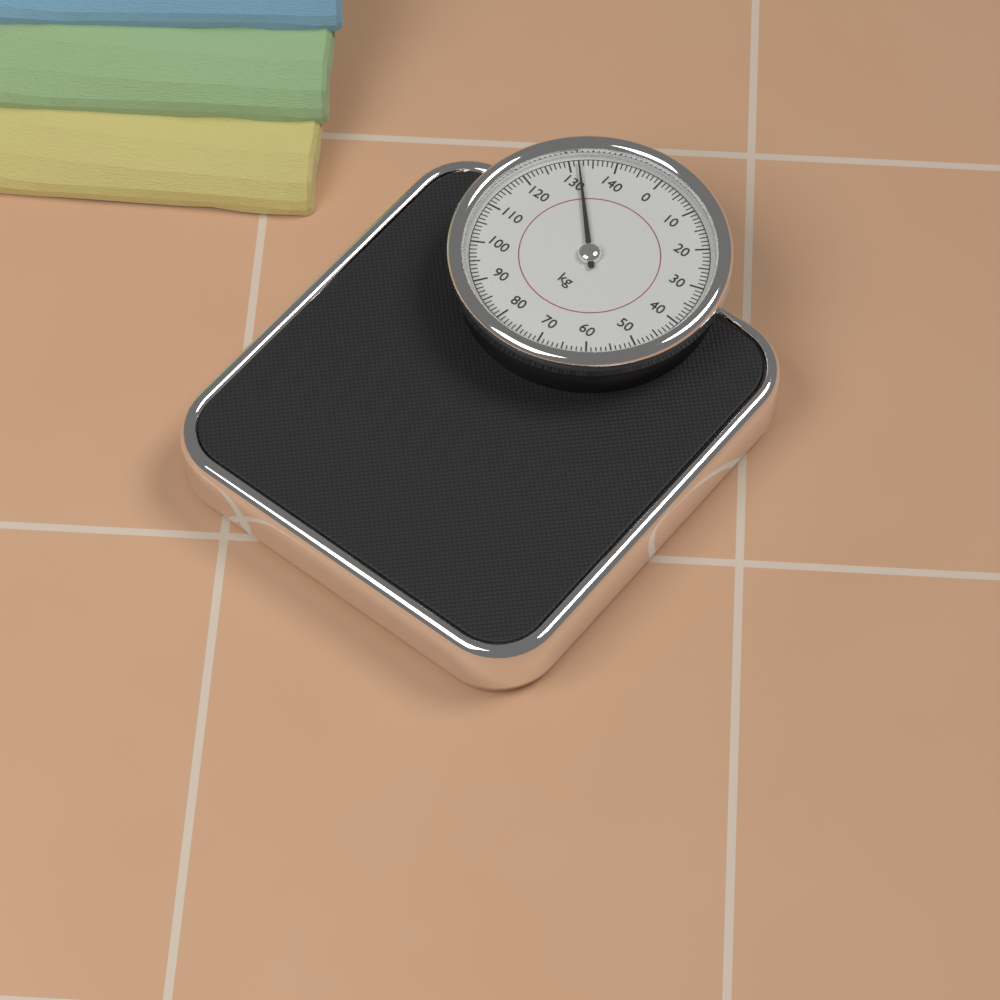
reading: 132 kg
